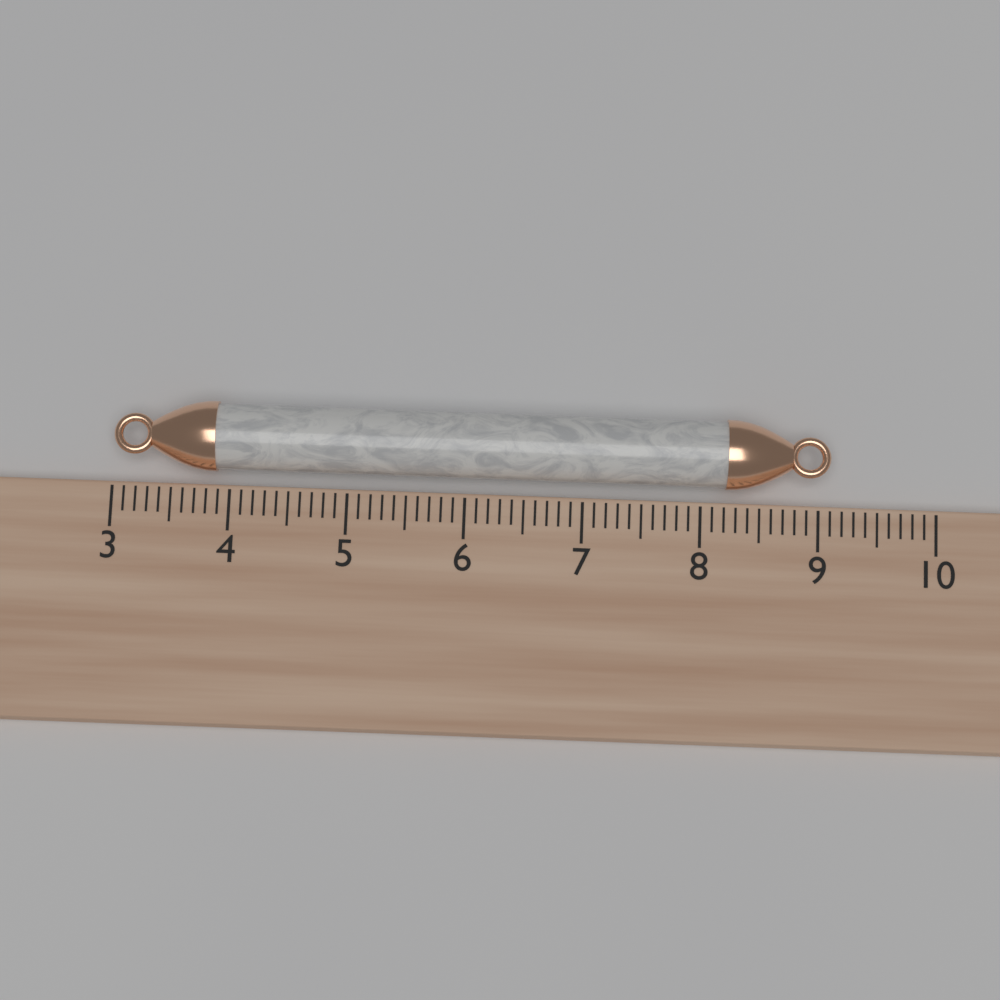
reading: 9.1 (no unit)
